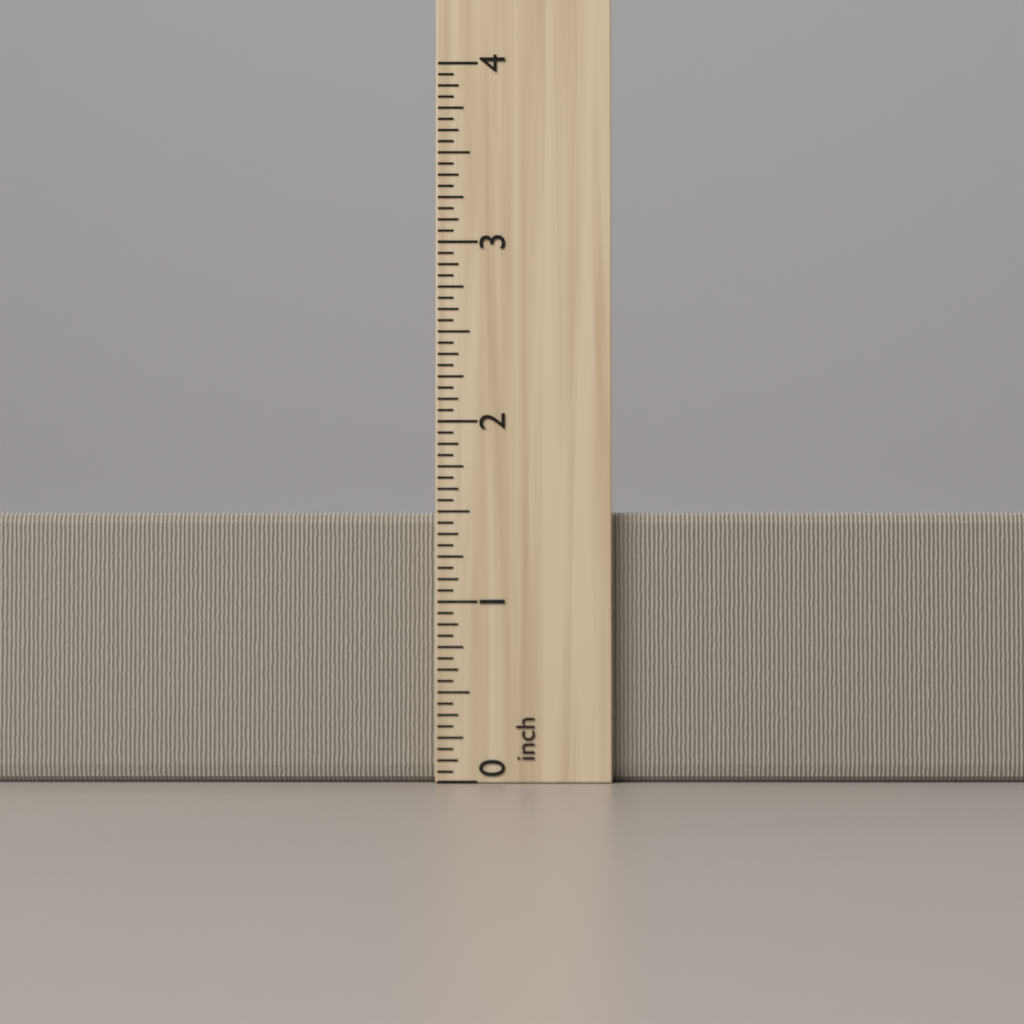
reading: 1.5000 inch
